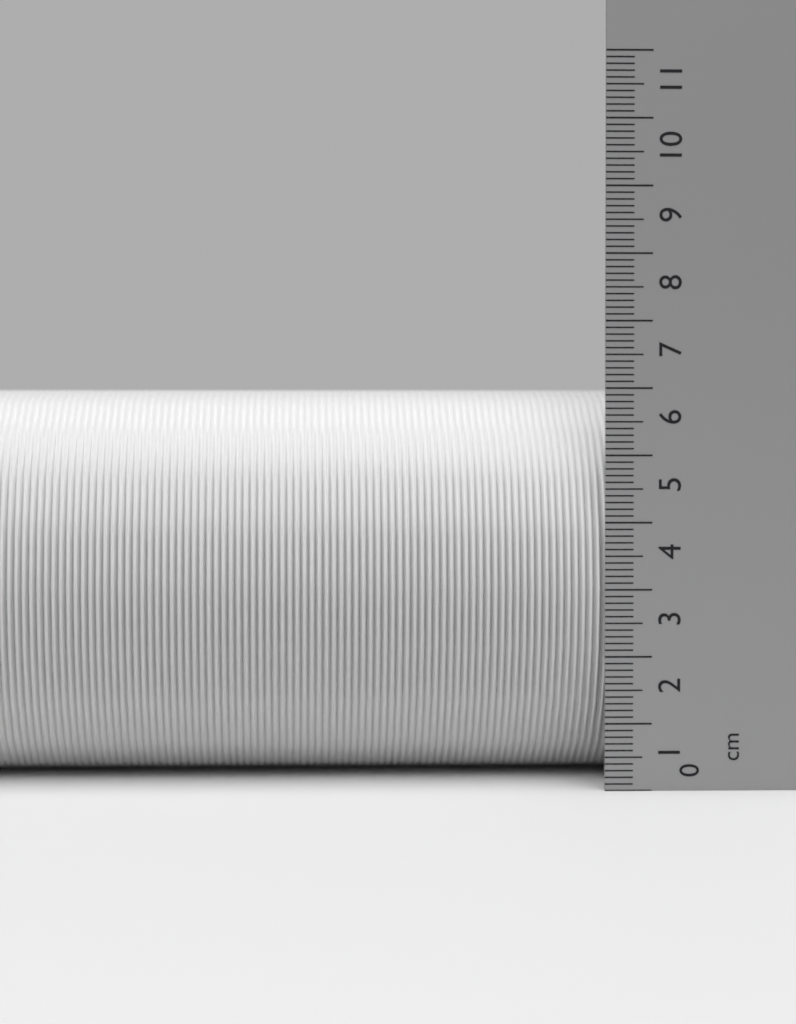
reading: 6.0 cm
